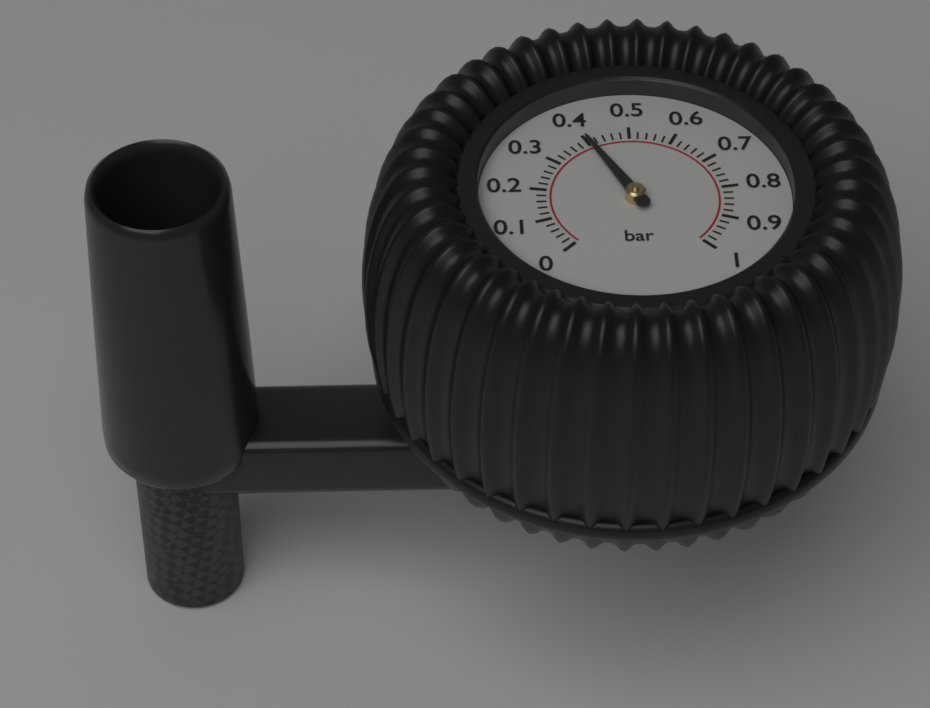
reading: 0.40 bar
